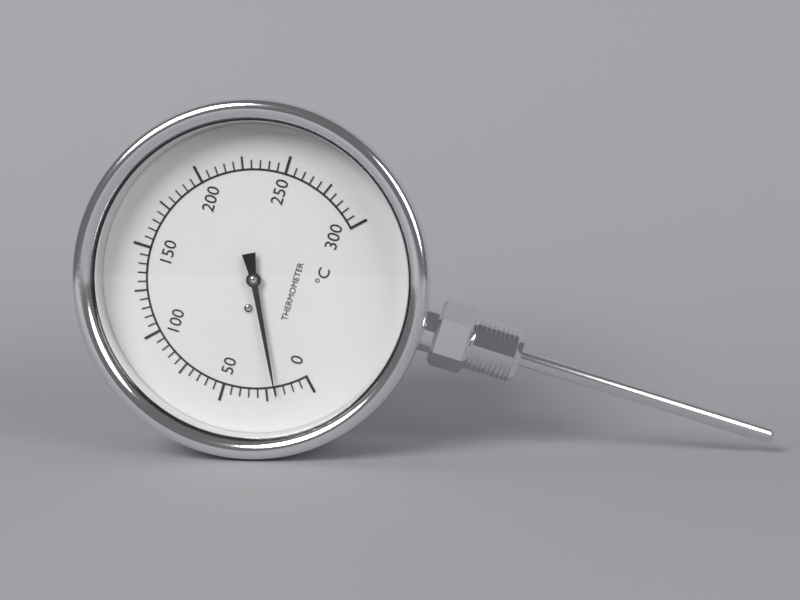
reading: 20 °C
